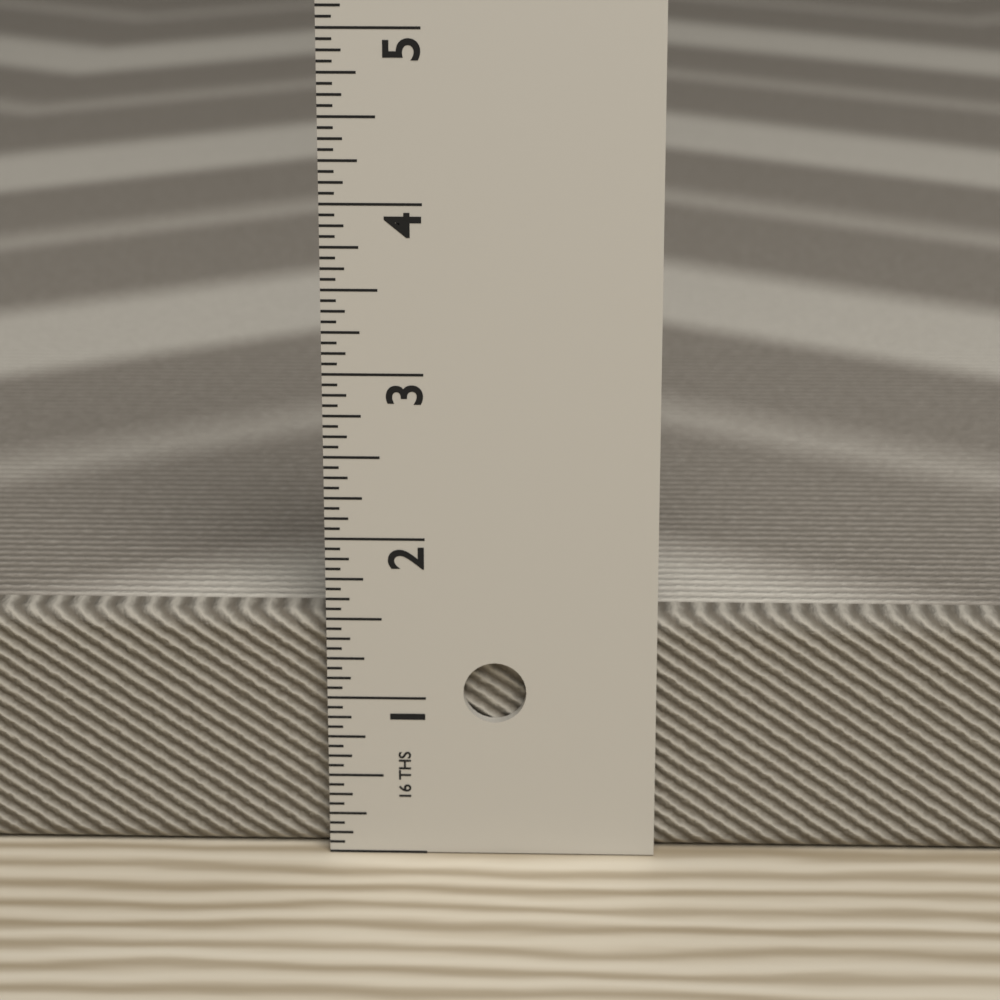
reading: 1.5000 in
